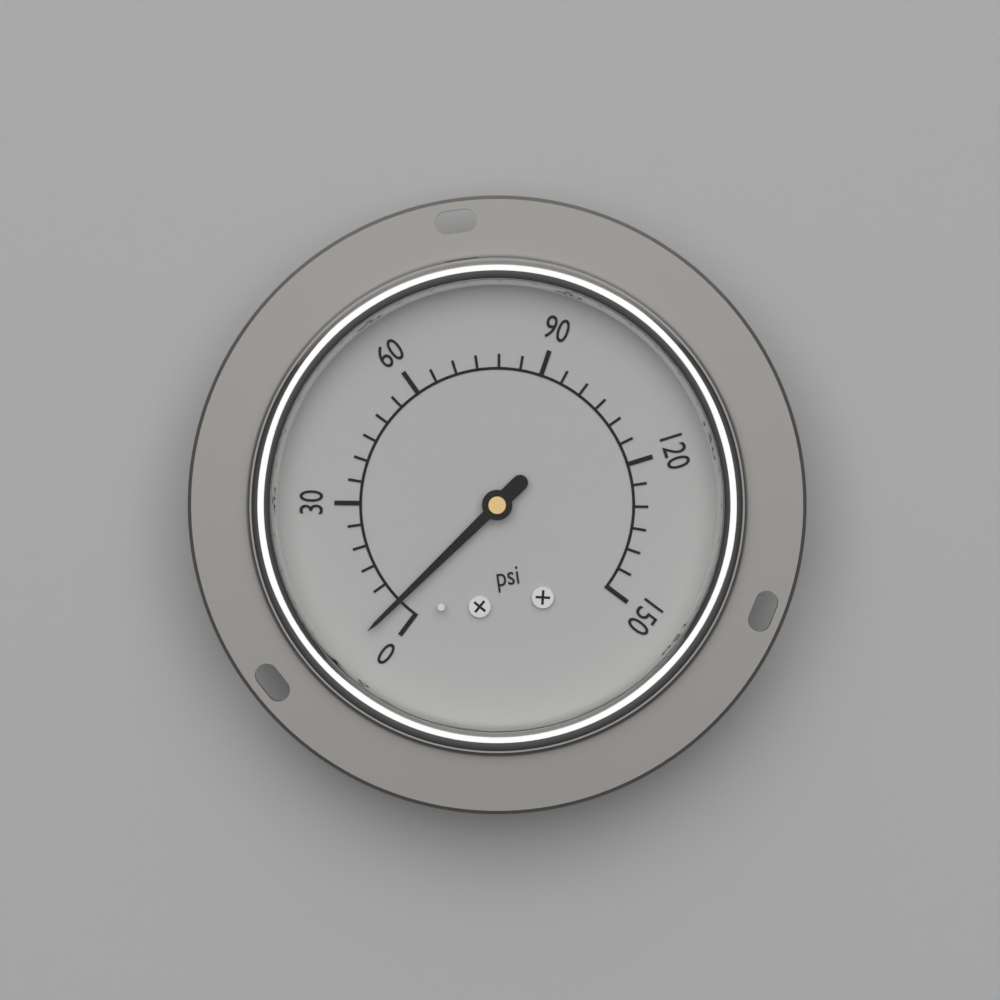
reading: 5 psi
